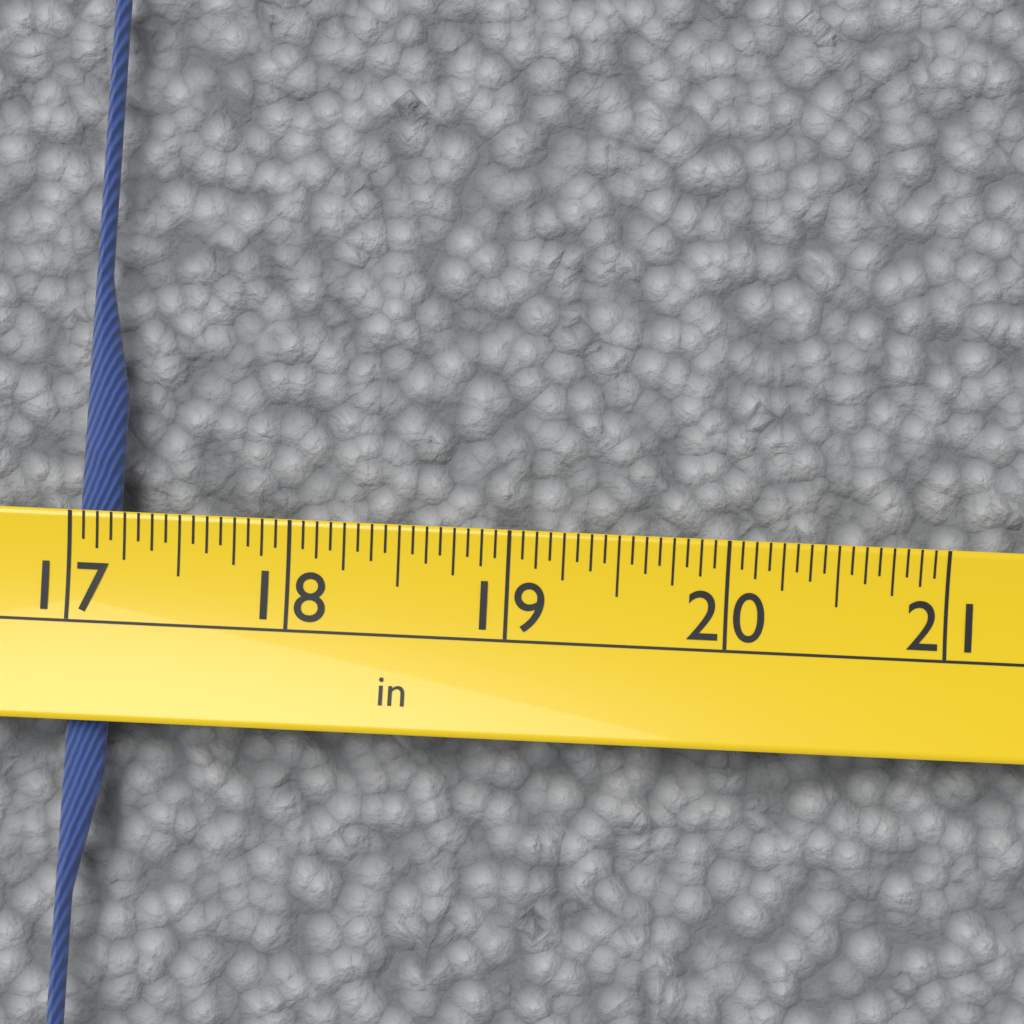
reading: 17.1875 in
